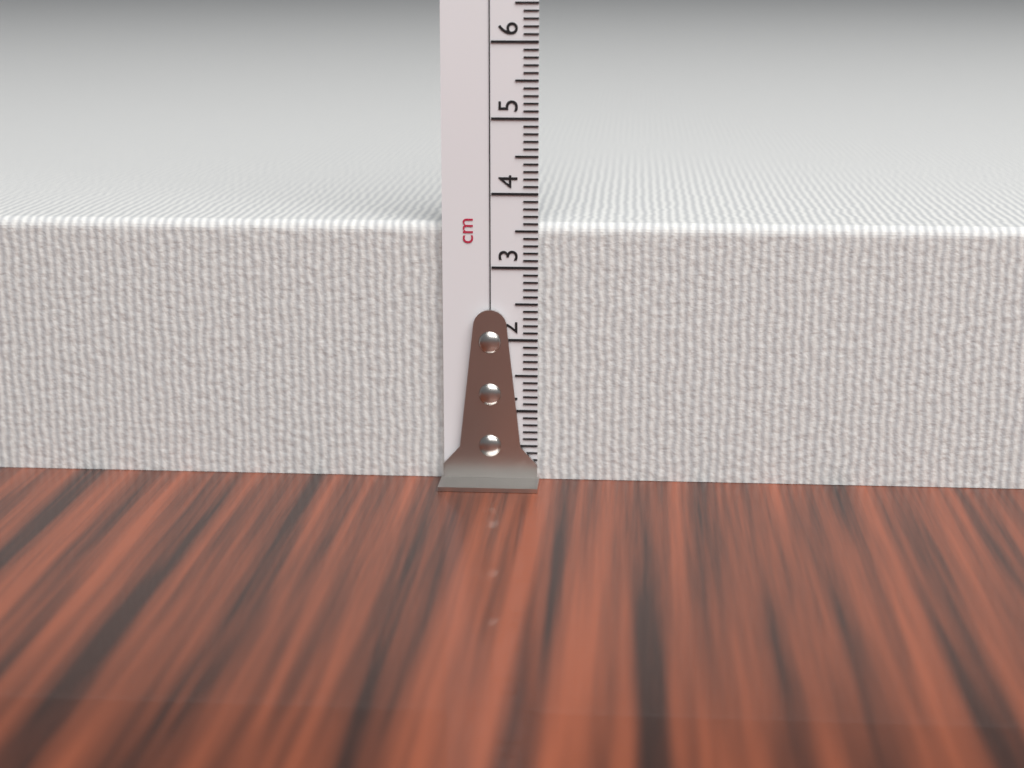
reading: 3.6 cm
